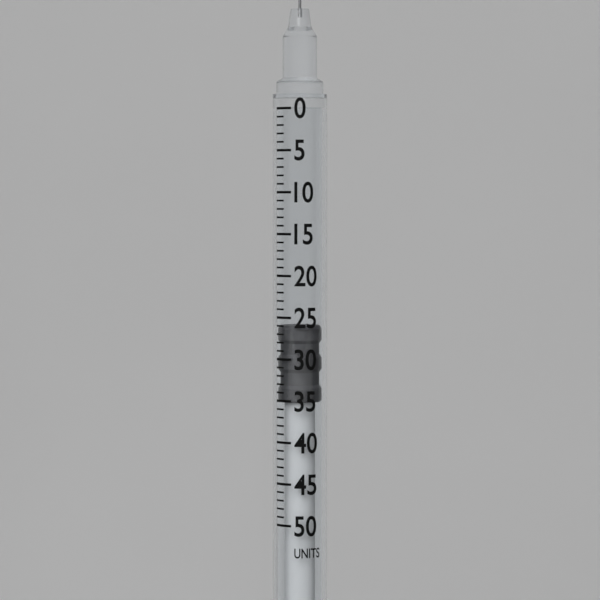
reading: 26 units
